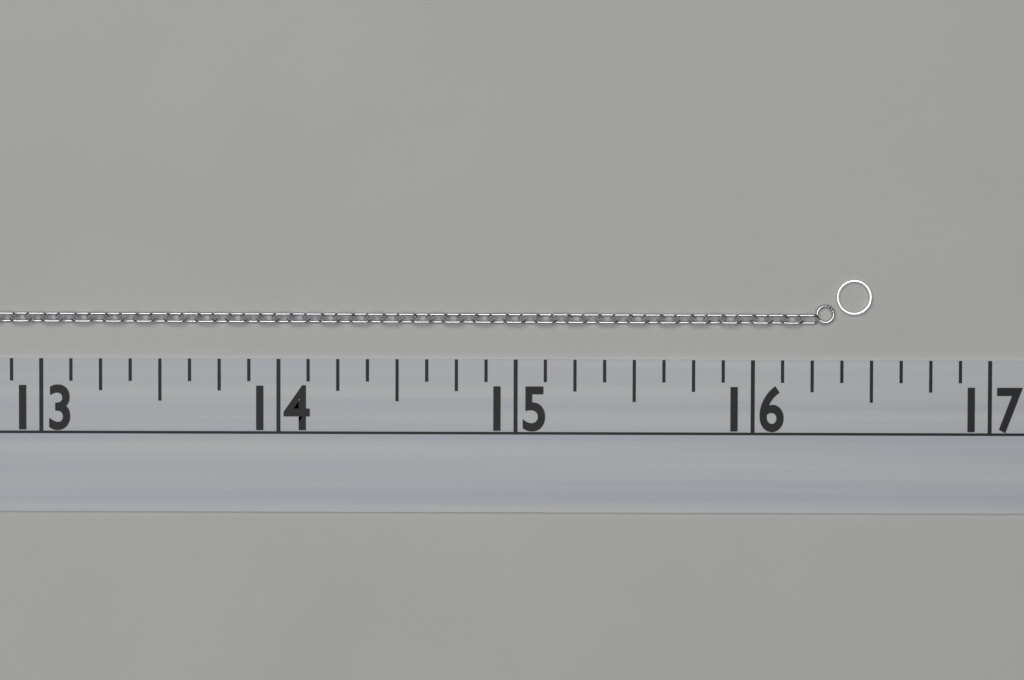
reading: 16.500 (no unit)
